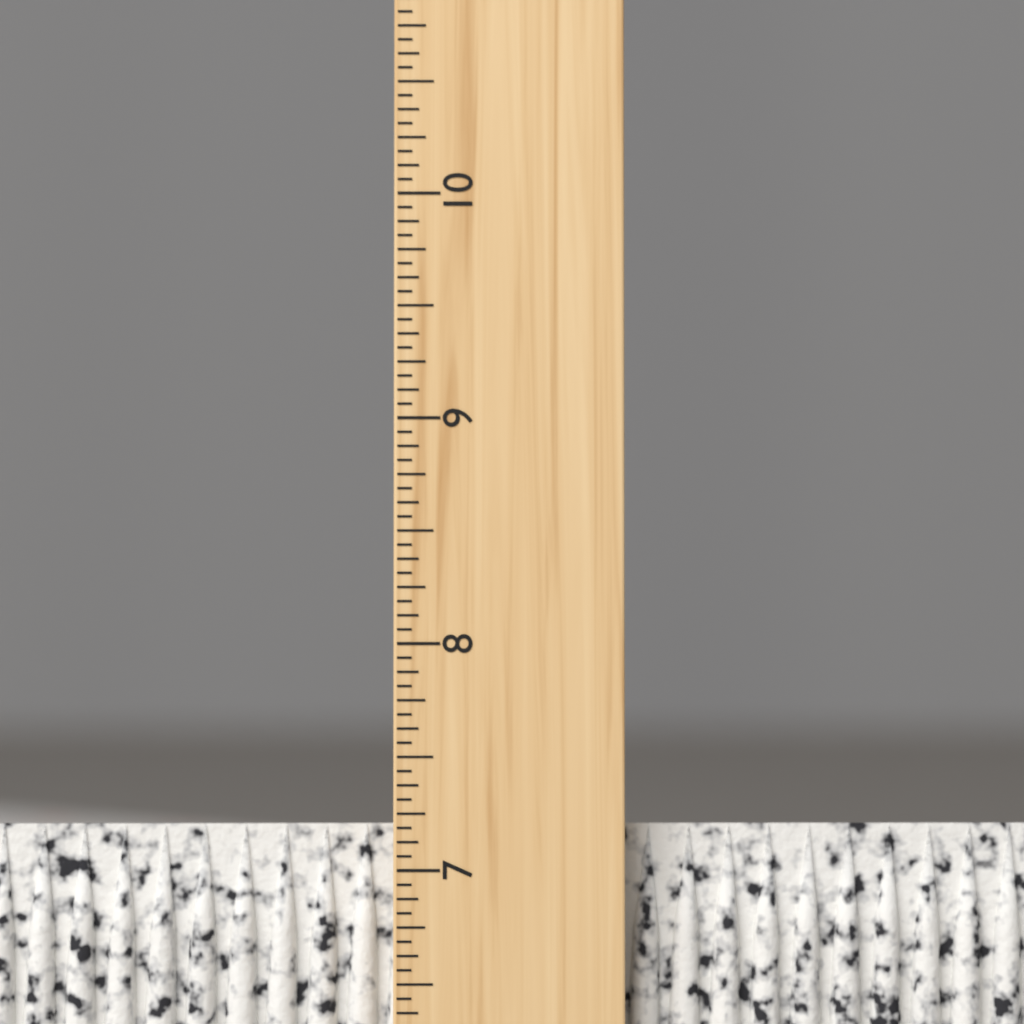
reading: 7.1875 inch
